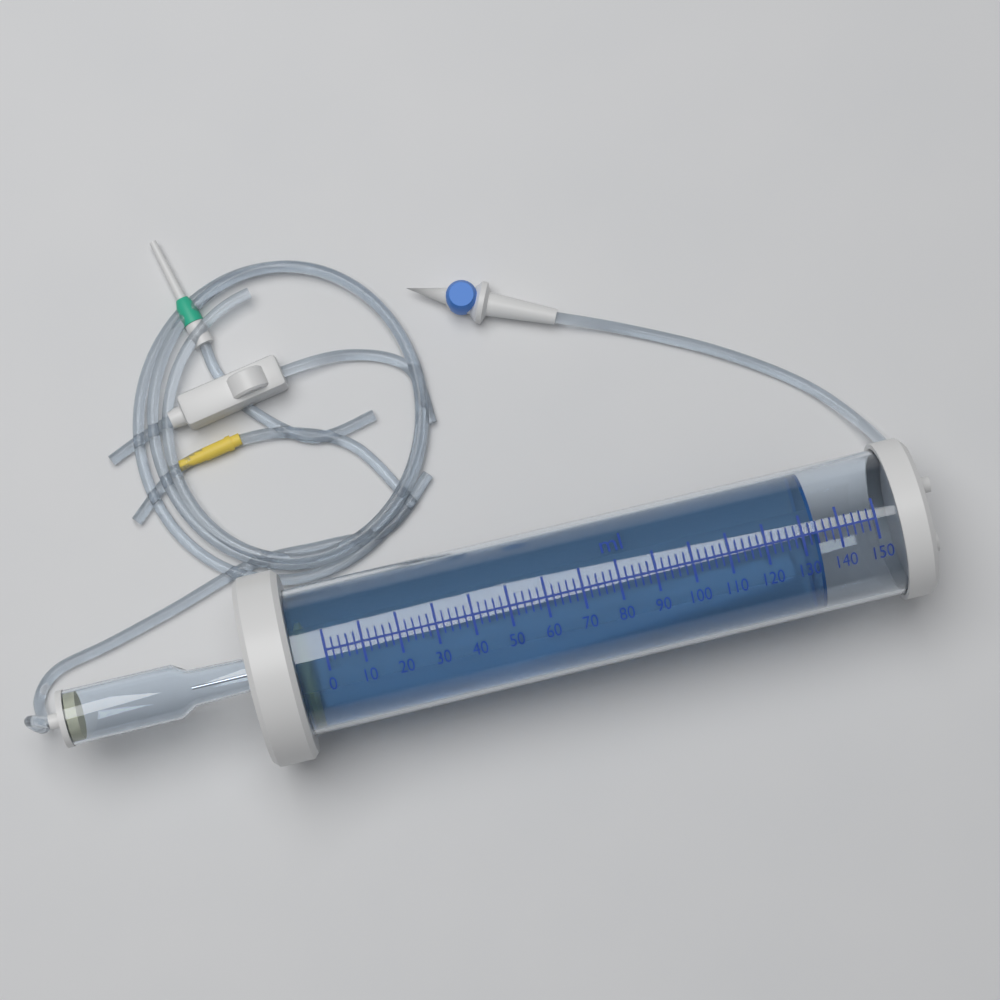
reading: 134 ml
